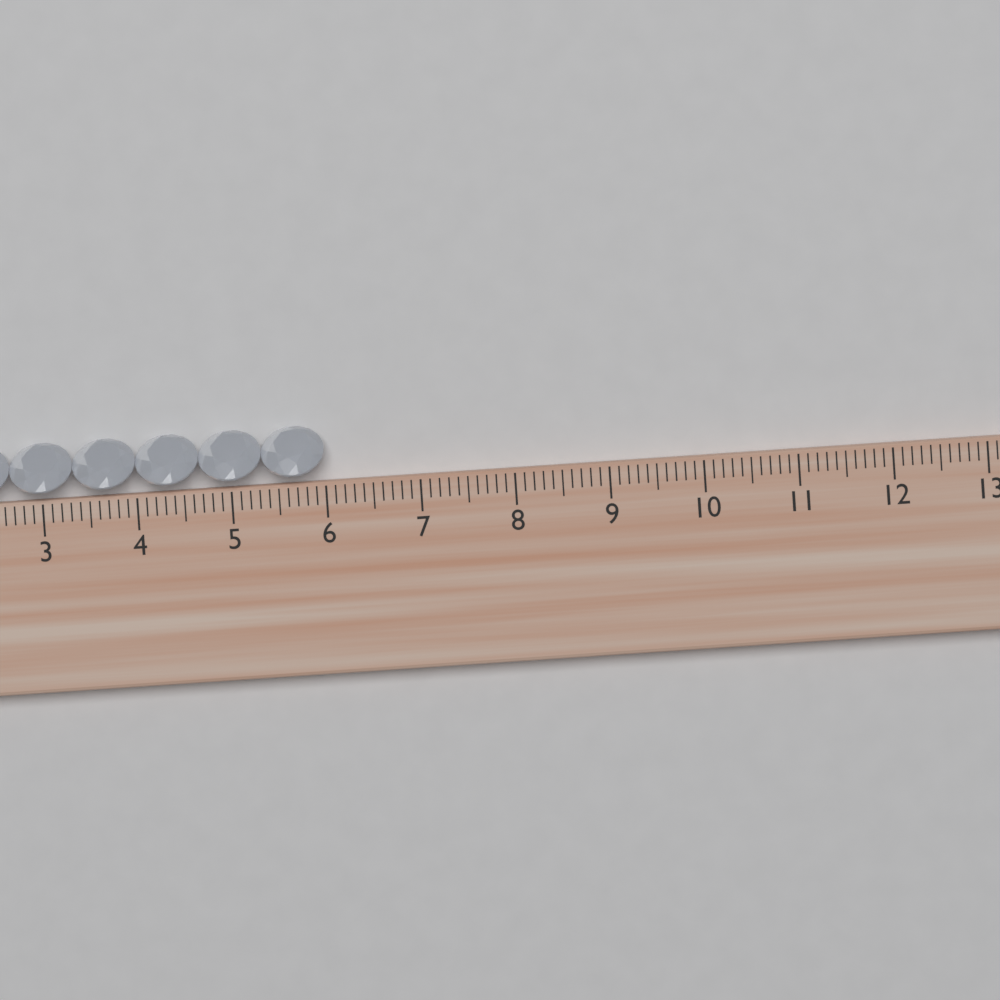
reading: 6.0 cm
